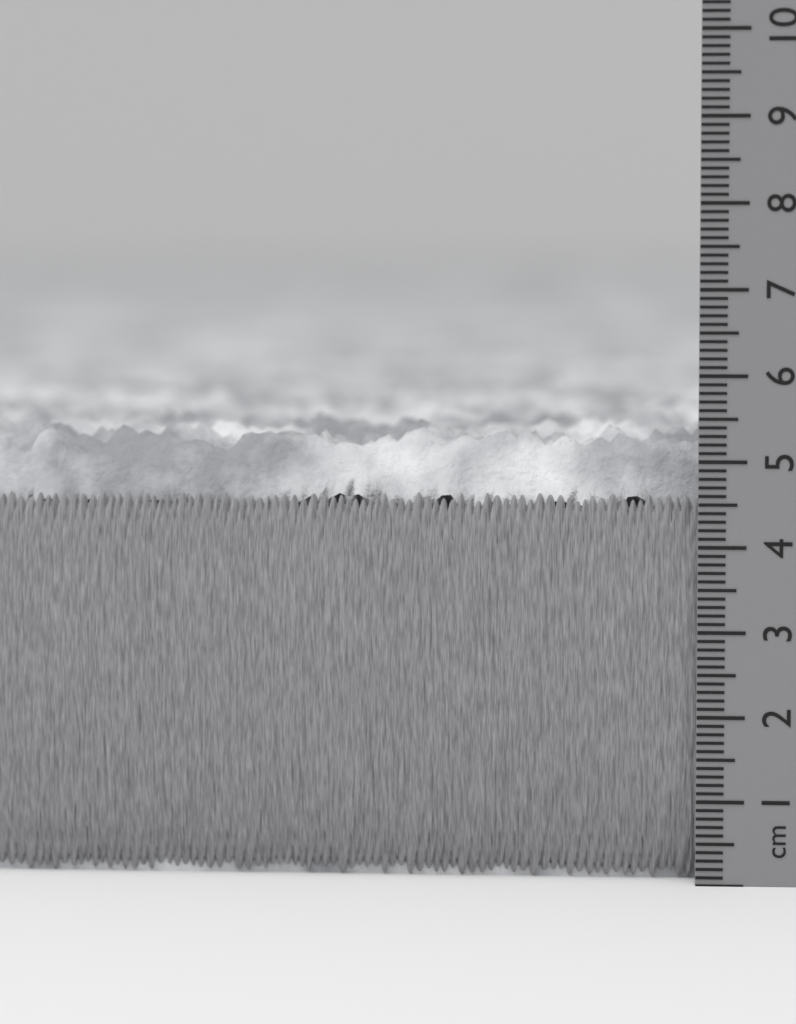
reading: 5.4 cm
